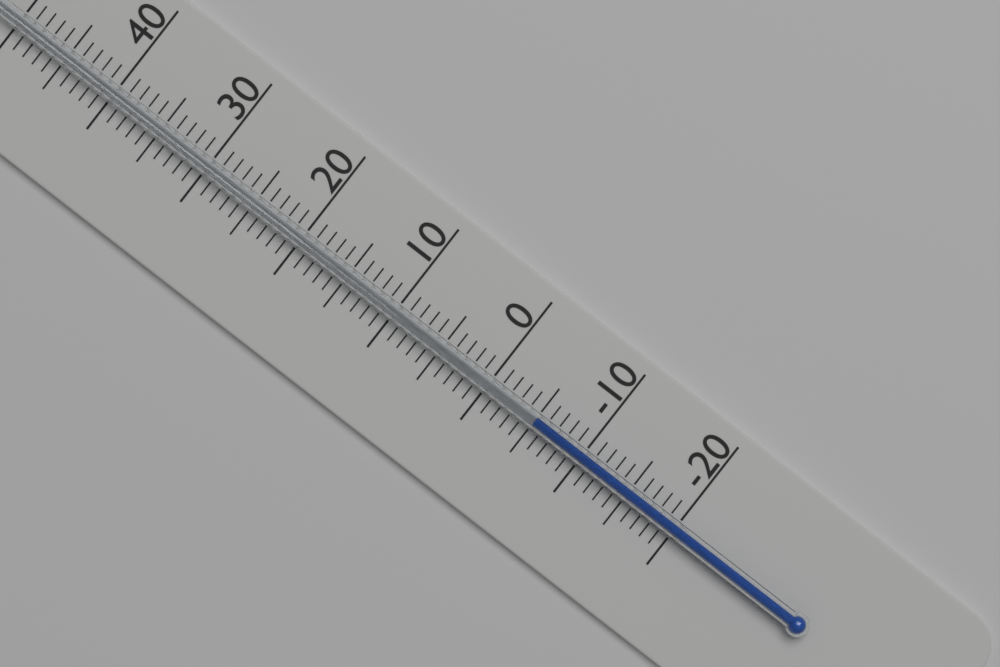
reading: -5 °C
